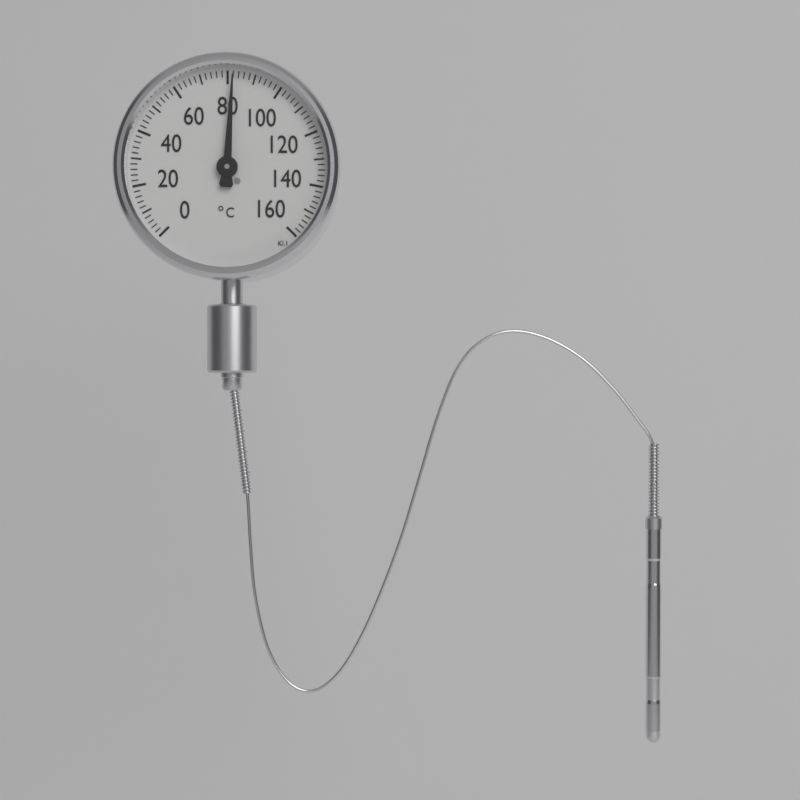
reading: 82 °C
